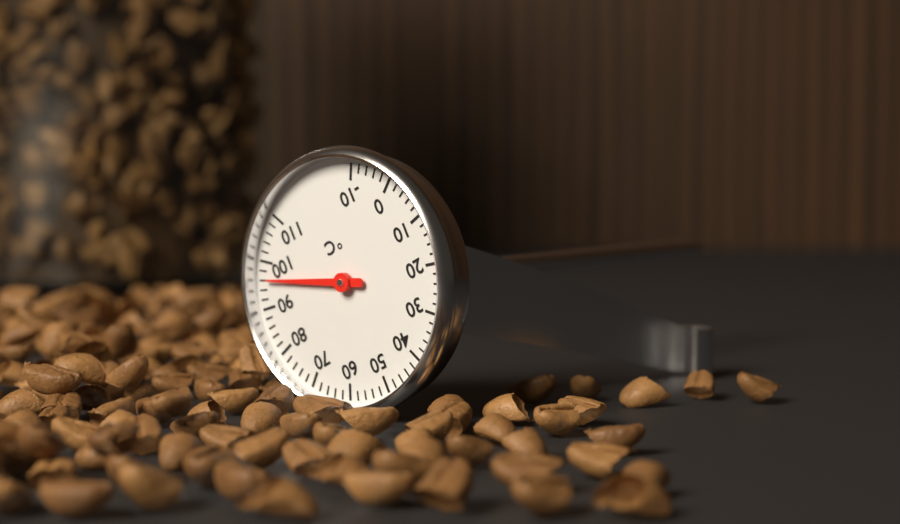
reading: 96 °C
